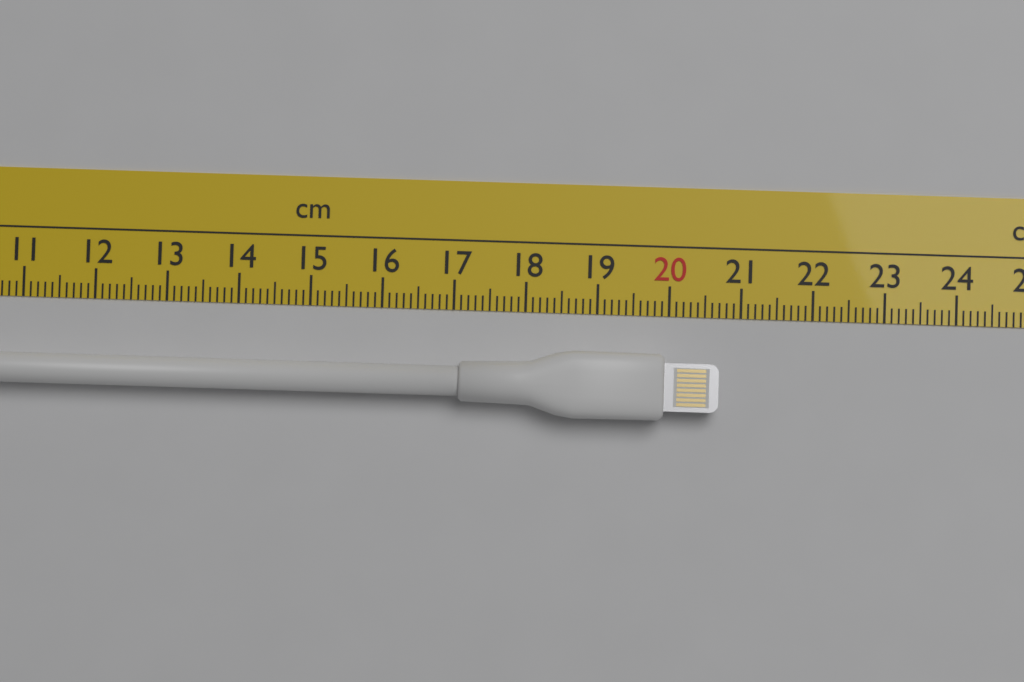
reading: 20.7 cm
